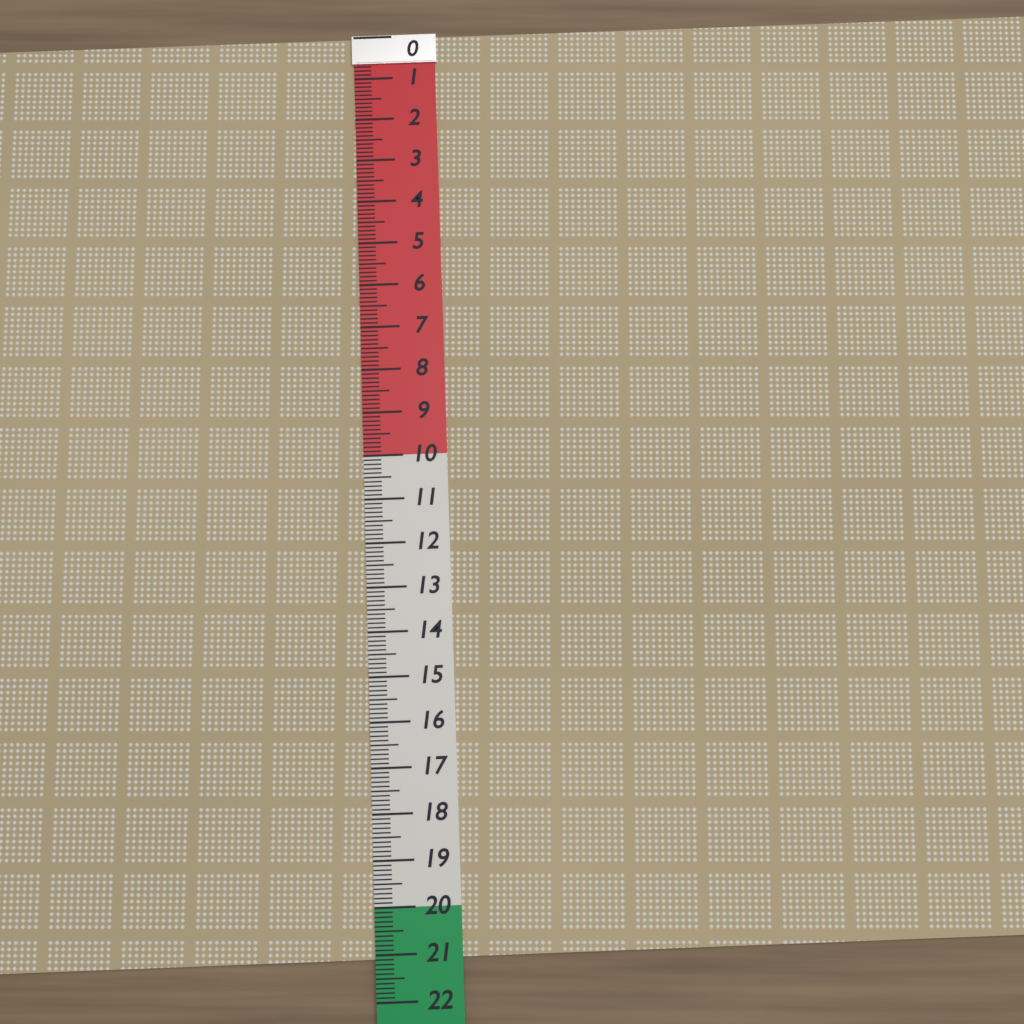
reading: 21.1 (no unit)
